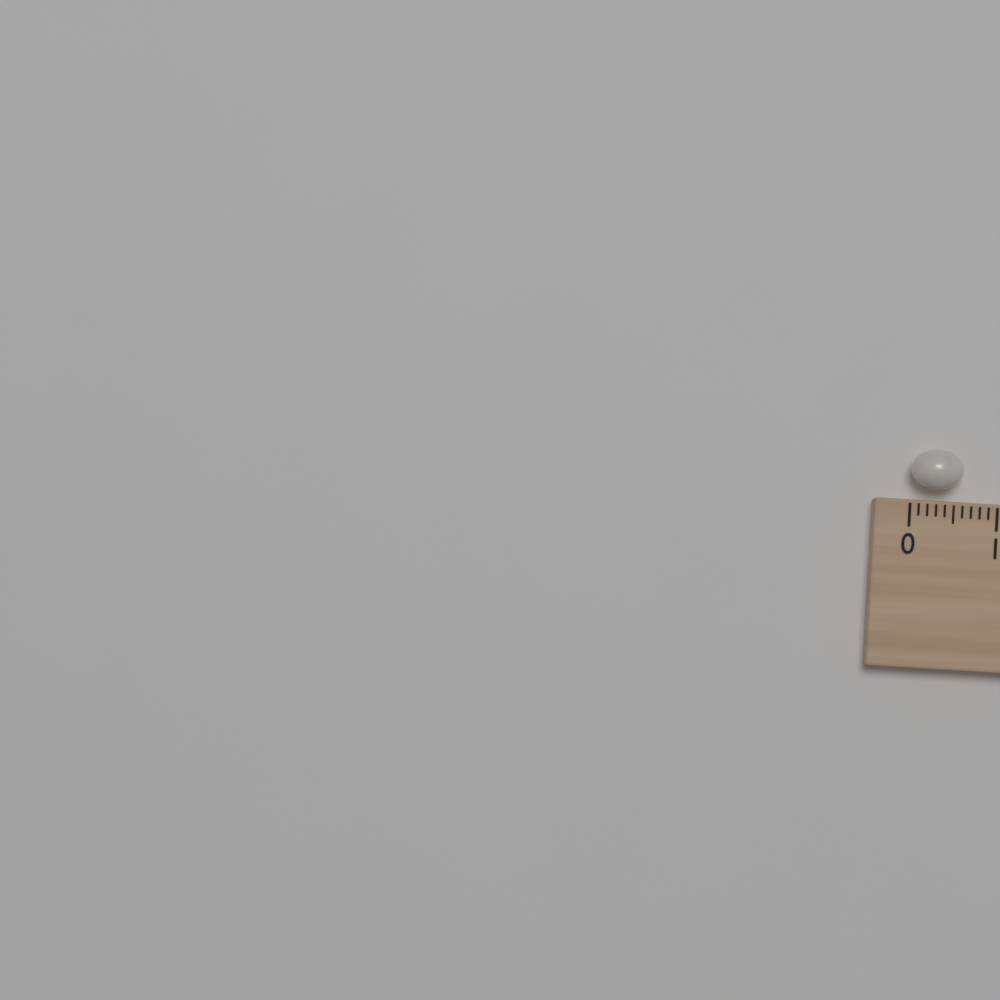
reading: 0.6 cm
